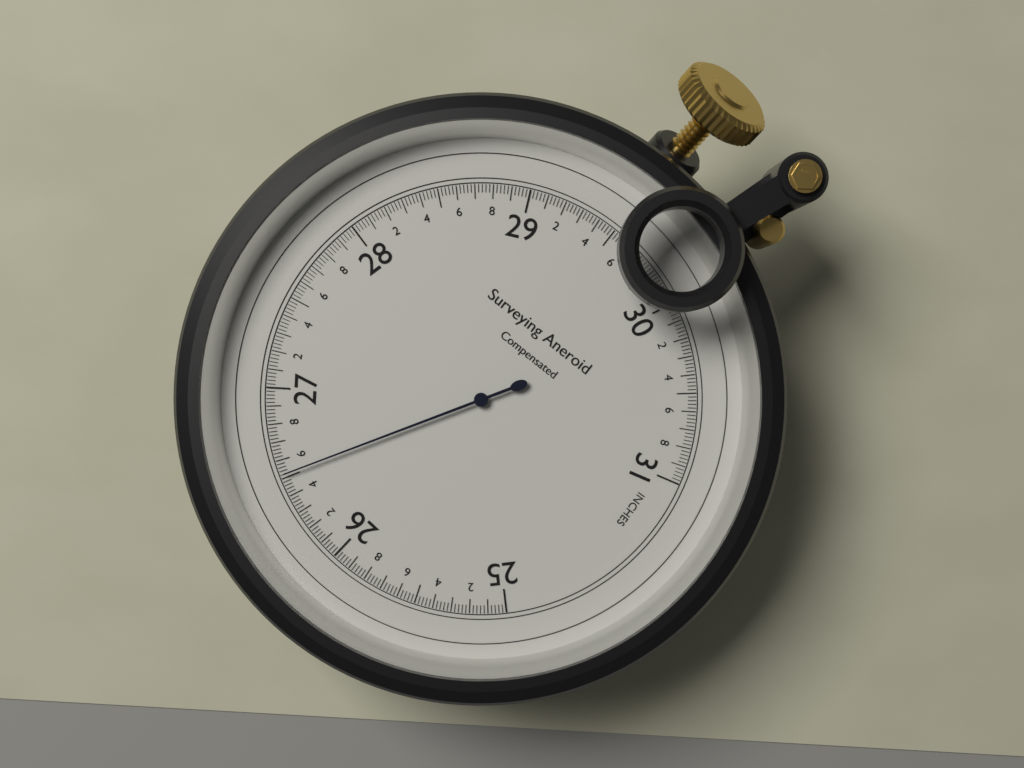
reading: 26.52 inches
